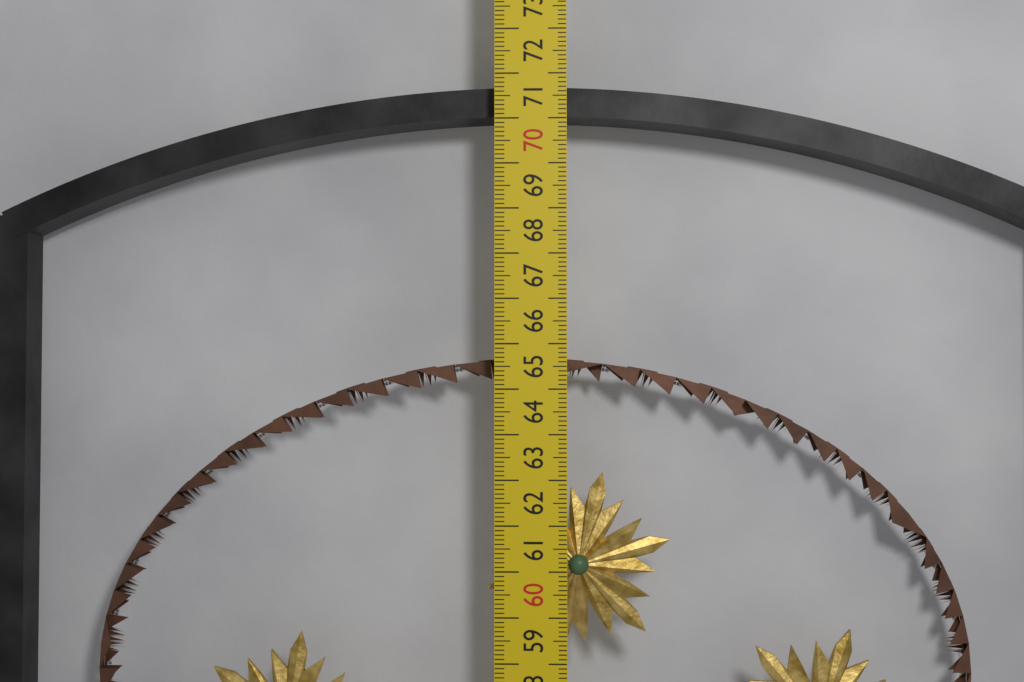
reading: 70.8 cm
